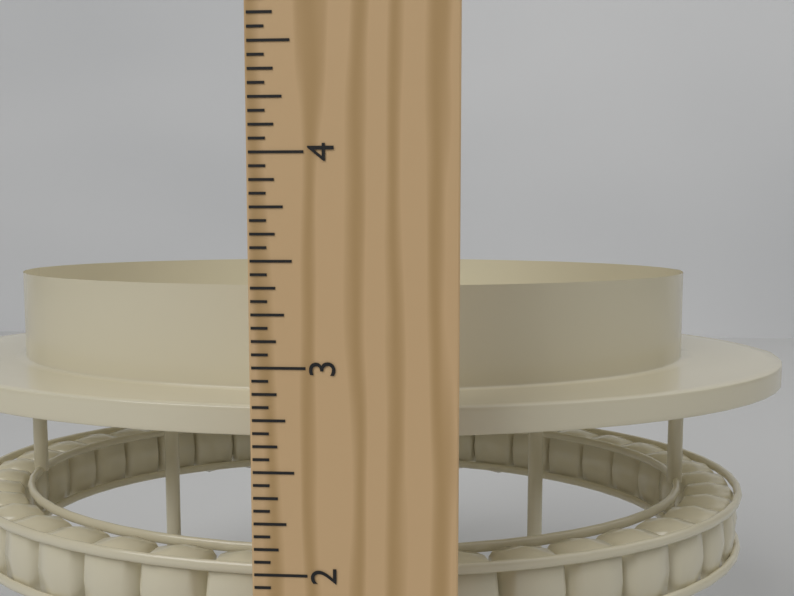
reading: 3.3125 in
